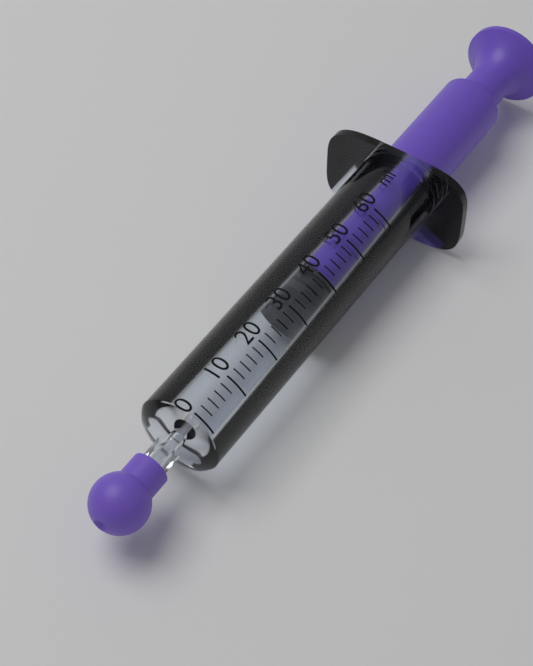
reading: 34 ml
